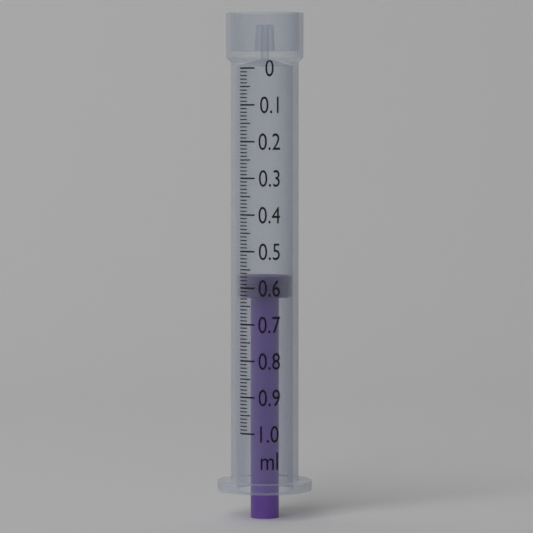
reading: 0.57 ml
